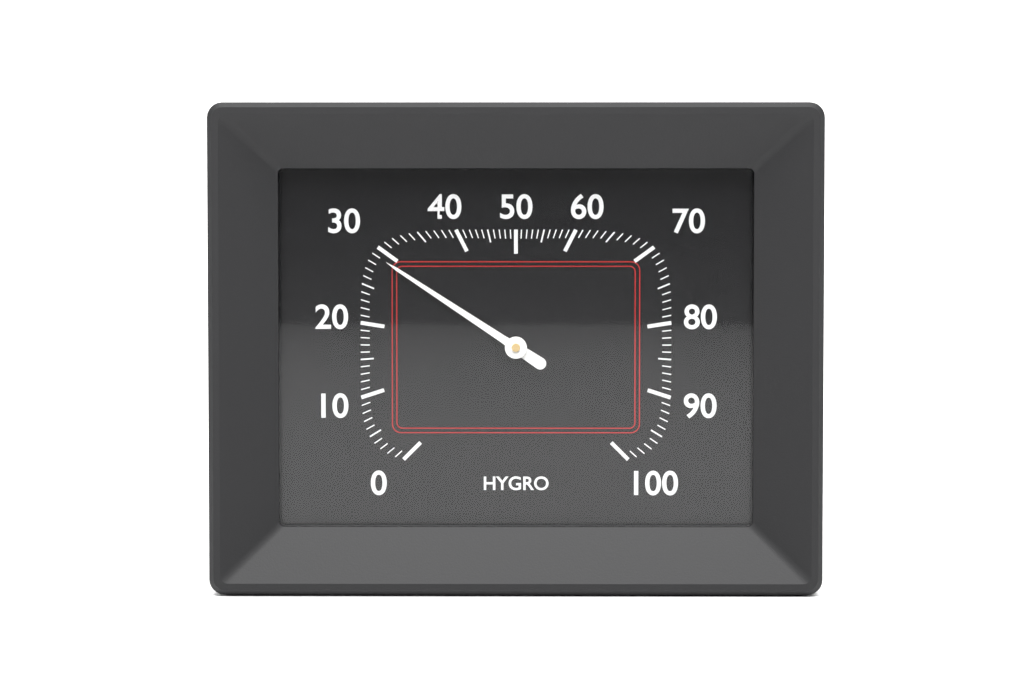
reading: 29 %
